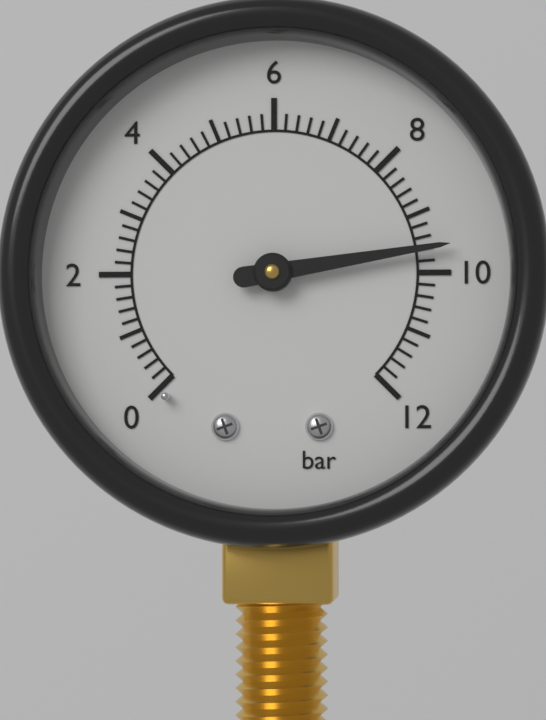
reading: 9.6 bar
